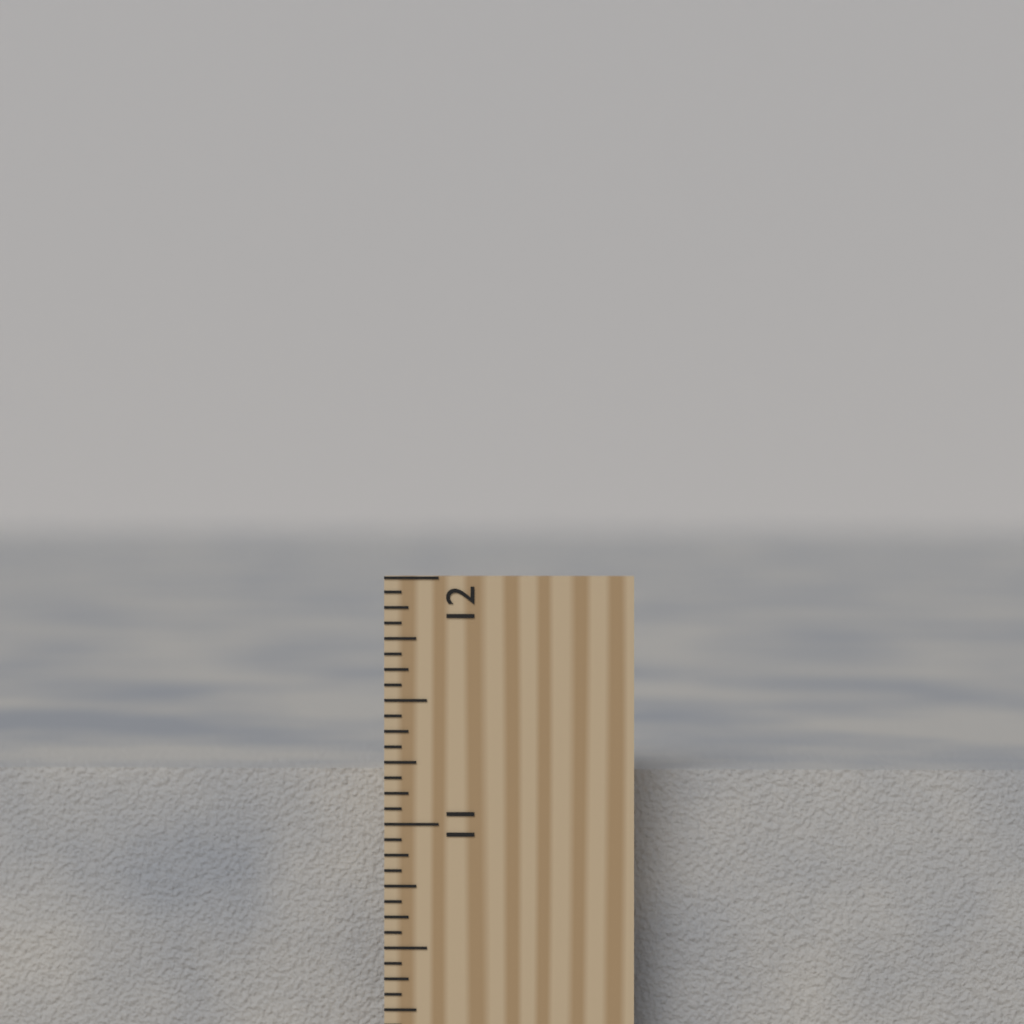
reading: 11.1875 inch
